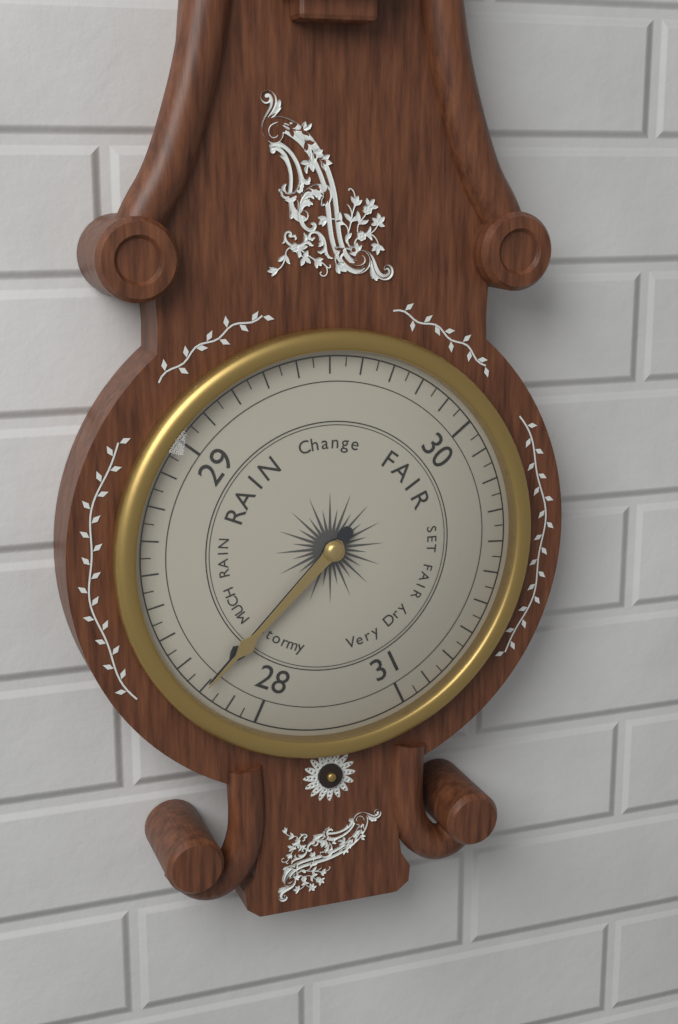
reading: 28.20 (no unit)
